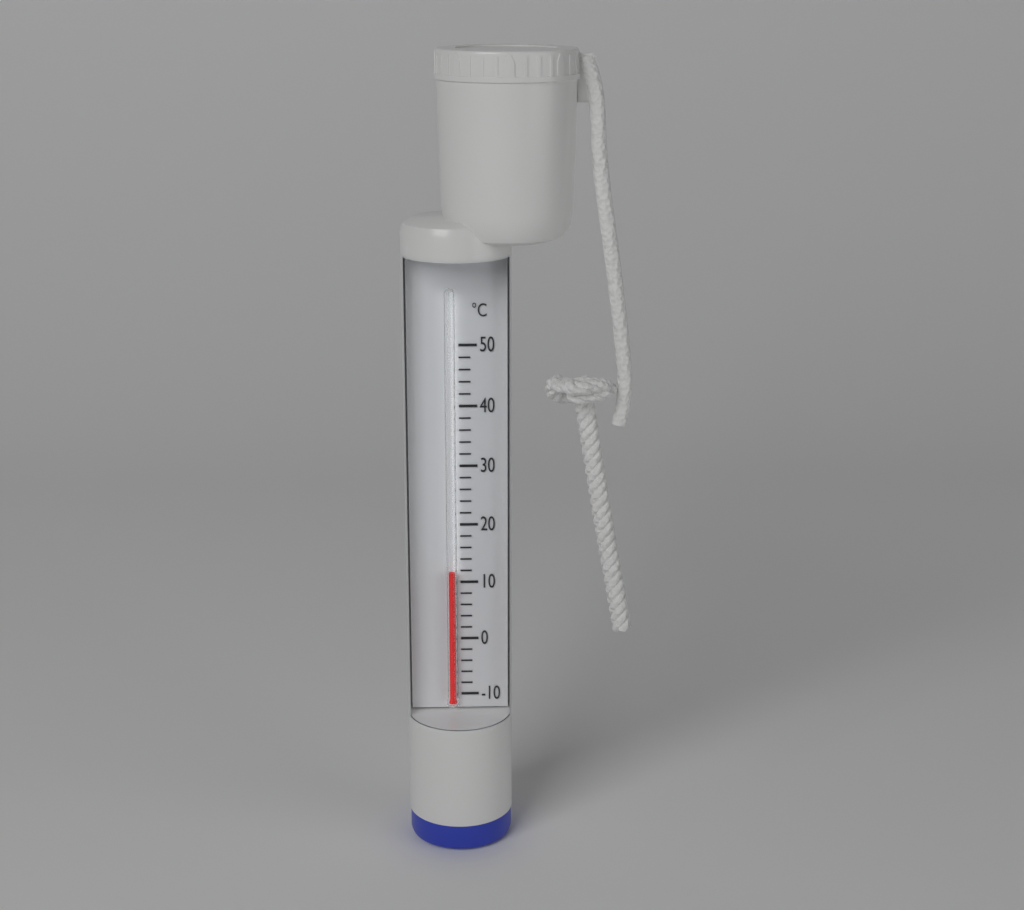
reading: 12 °C
